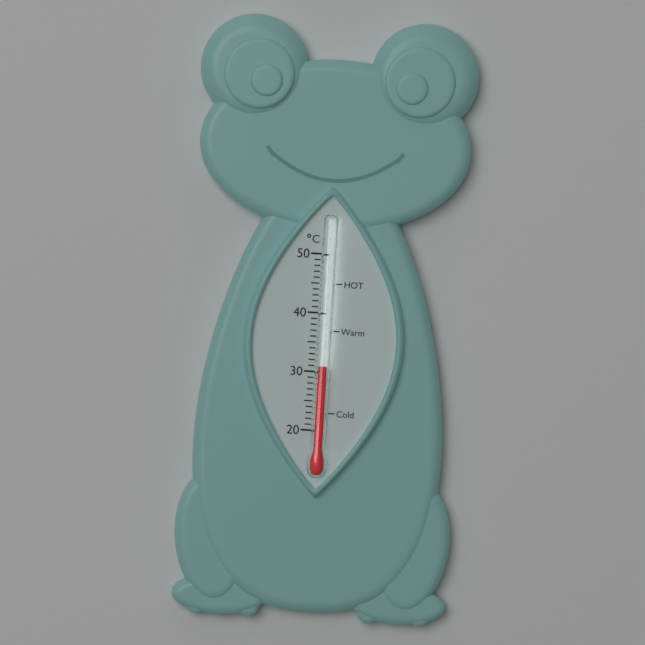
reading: 31 °C
